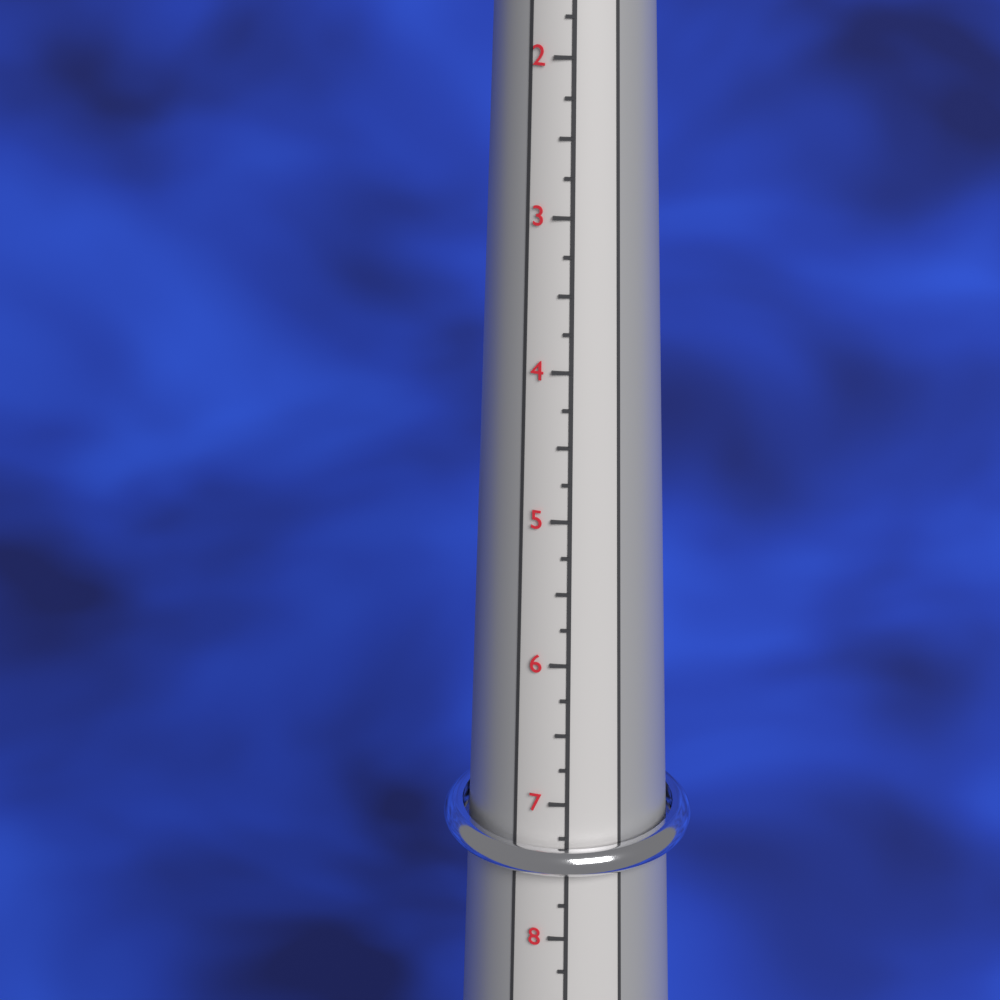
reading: 7.75 (no unit)
